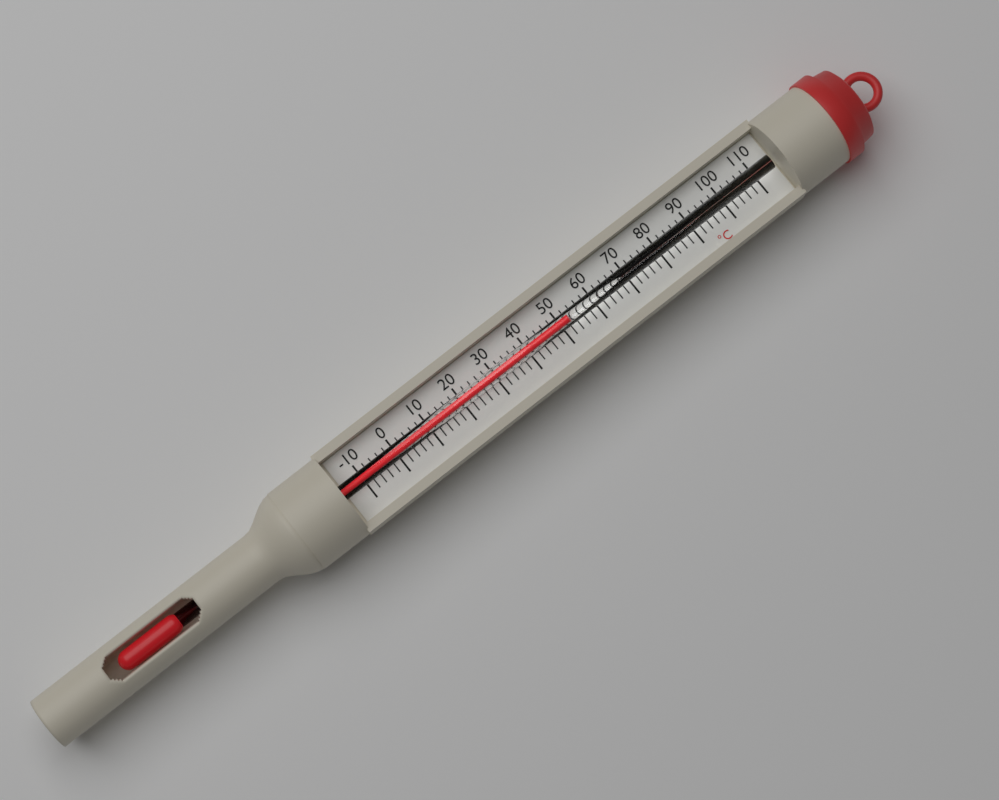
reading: 52 °C
